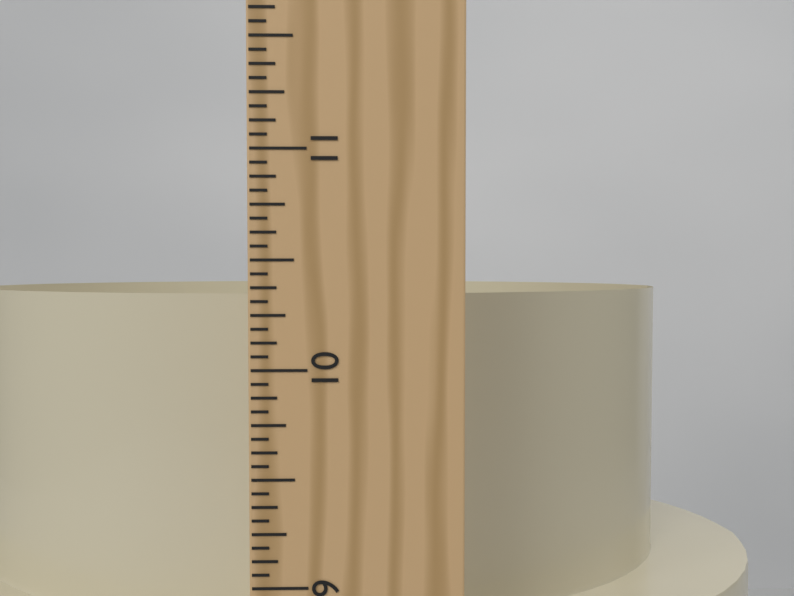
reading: 10.3125 in
